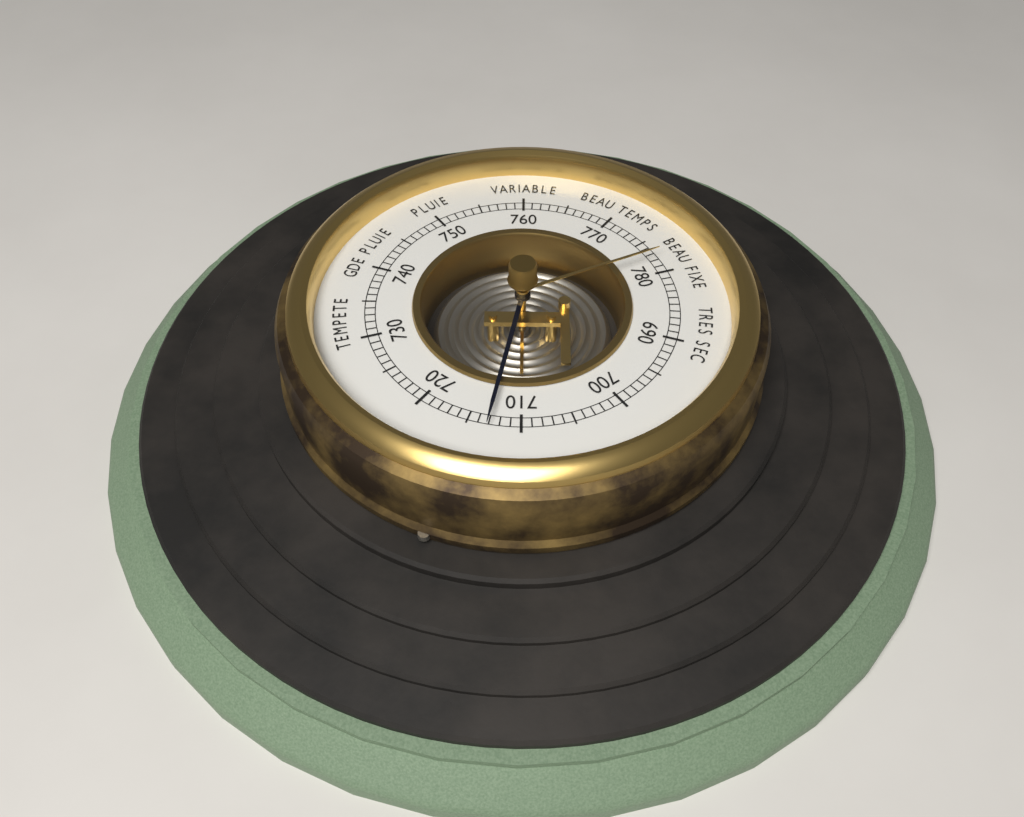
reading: 713 (no unit)
